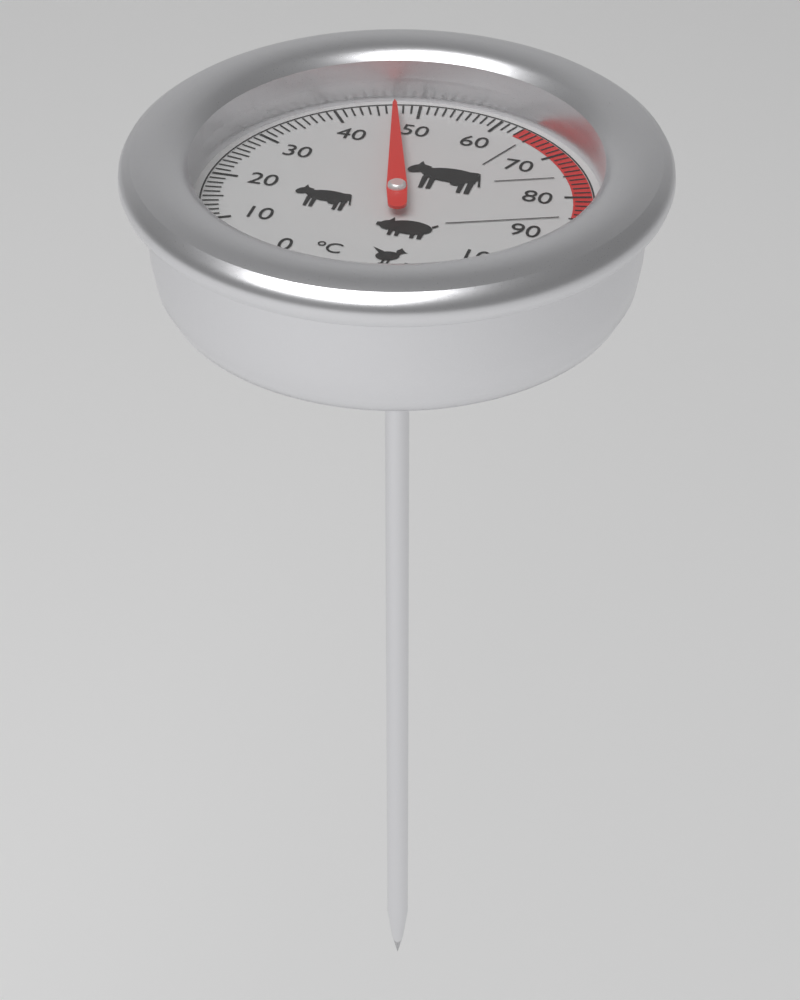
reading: 47 °C
